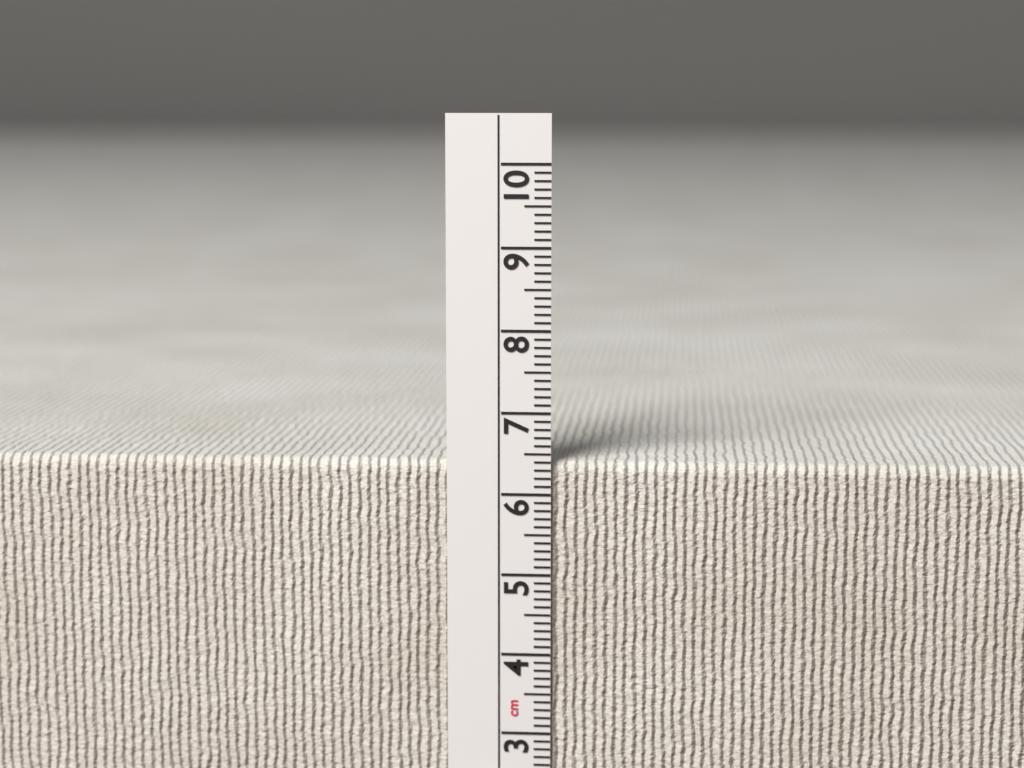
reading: 6.4 cm
